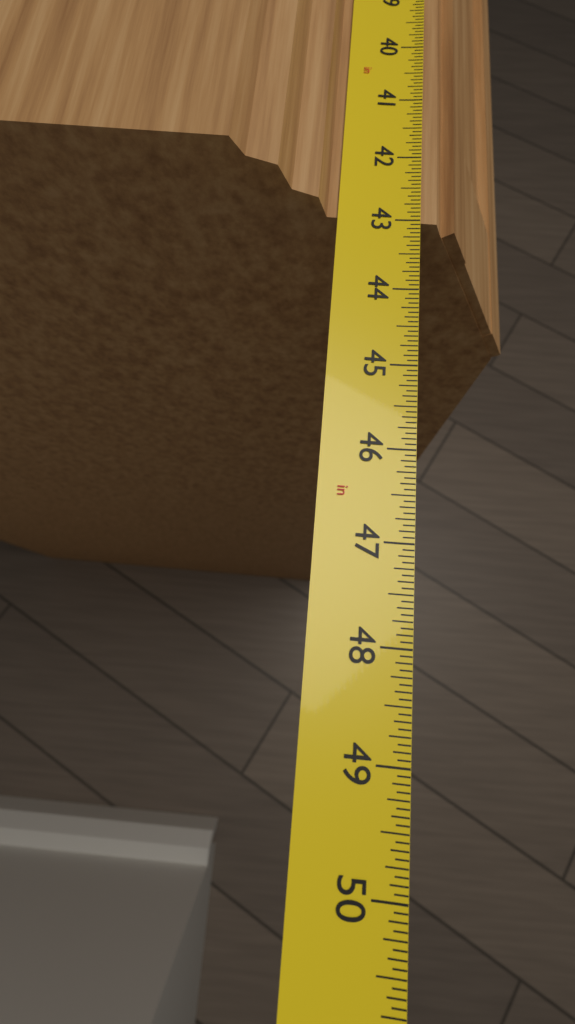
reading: 43.0000 in
